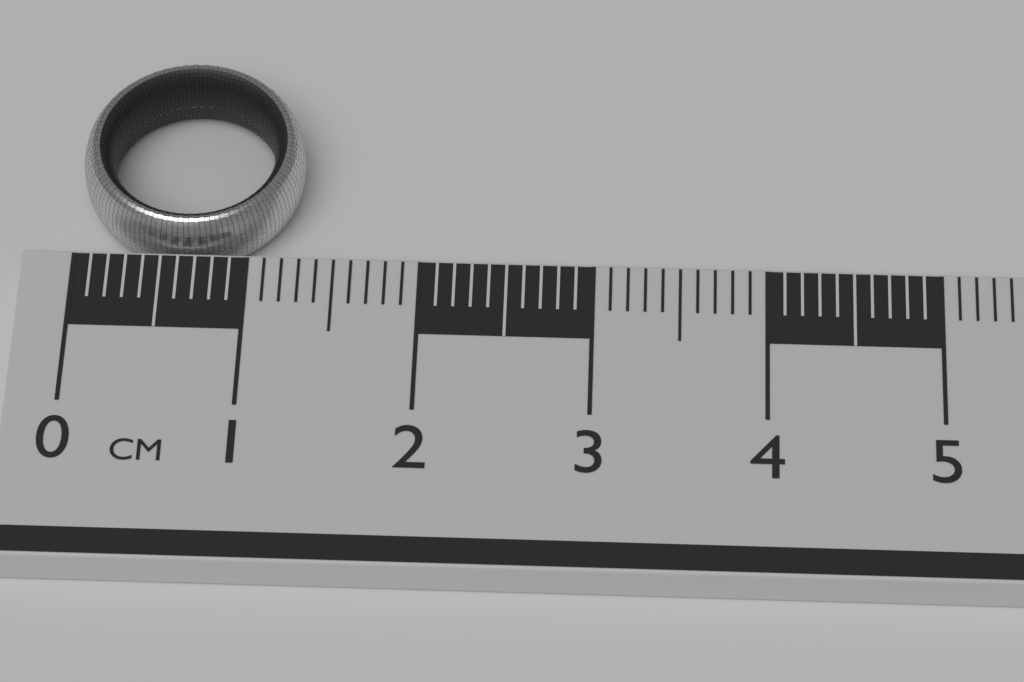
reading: 1.3 cm
